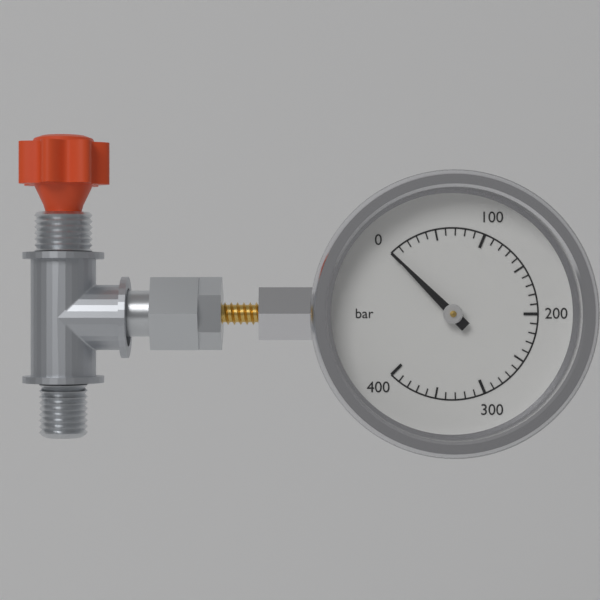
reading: 0 bar
